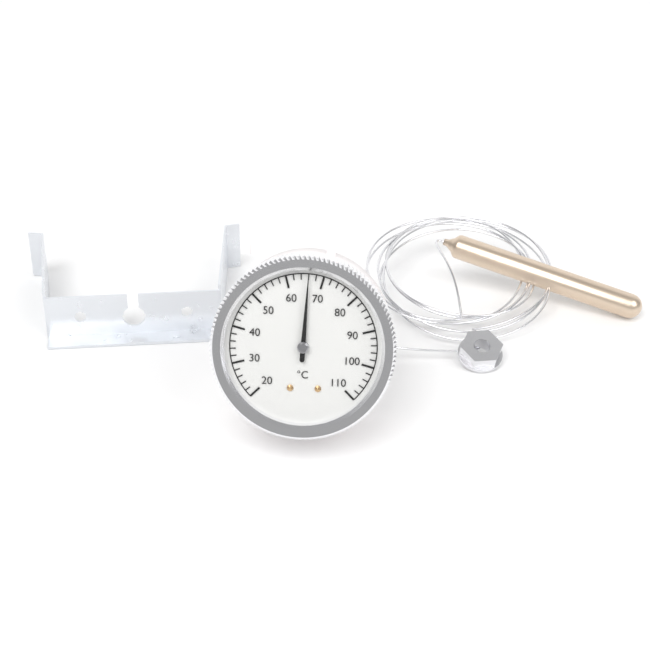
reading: 66 °C
